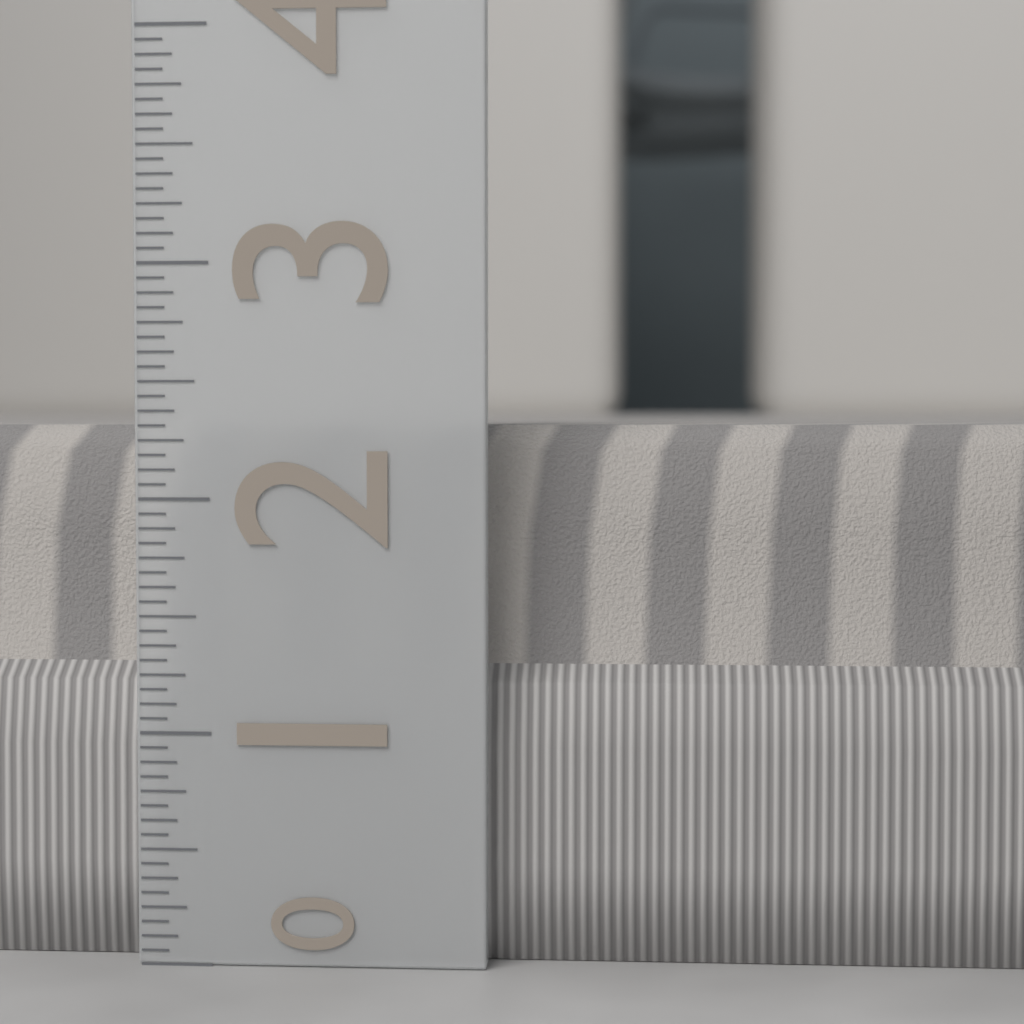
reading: 2.3125 (no unit)
